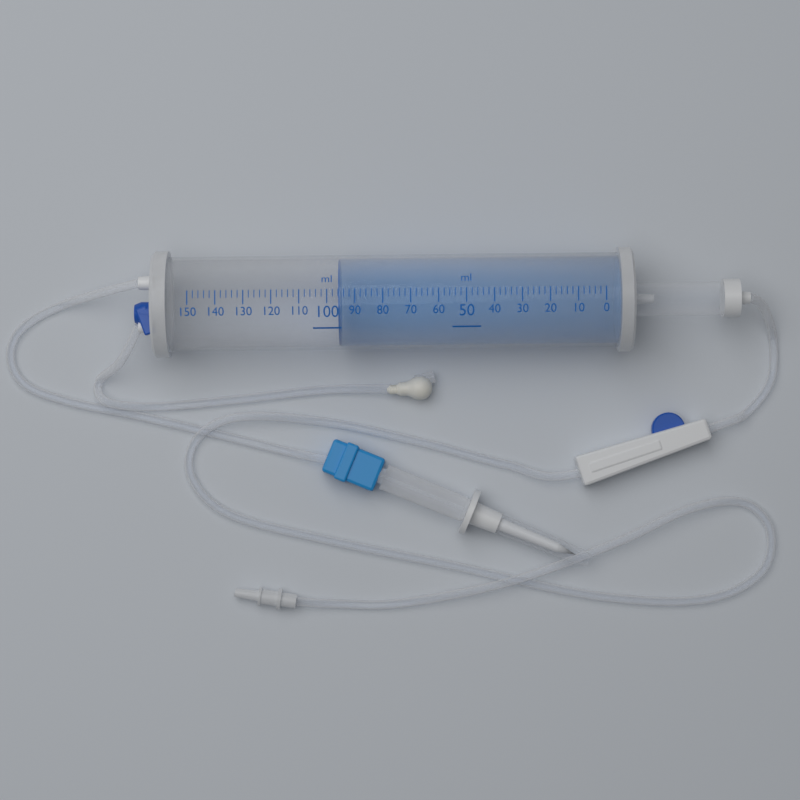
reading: 96 ml
